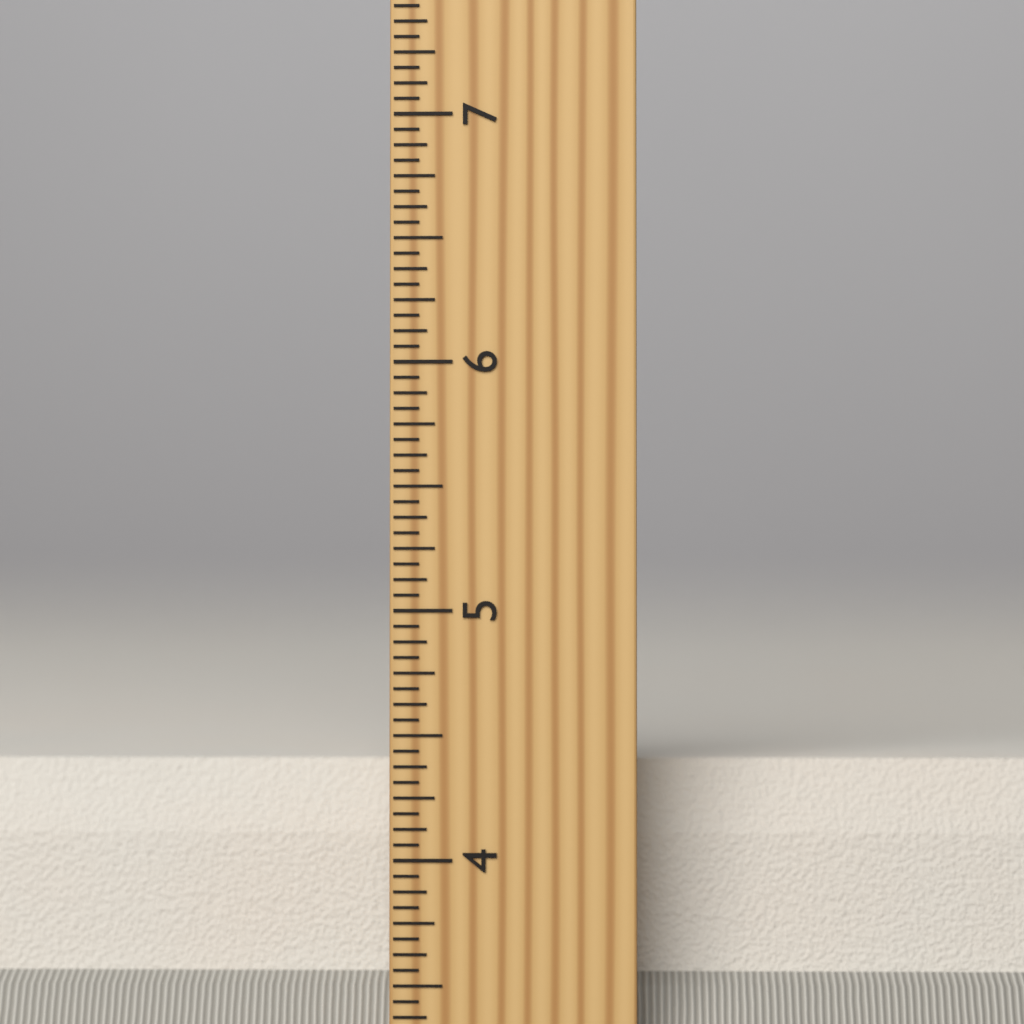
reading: 4.3750 inch
